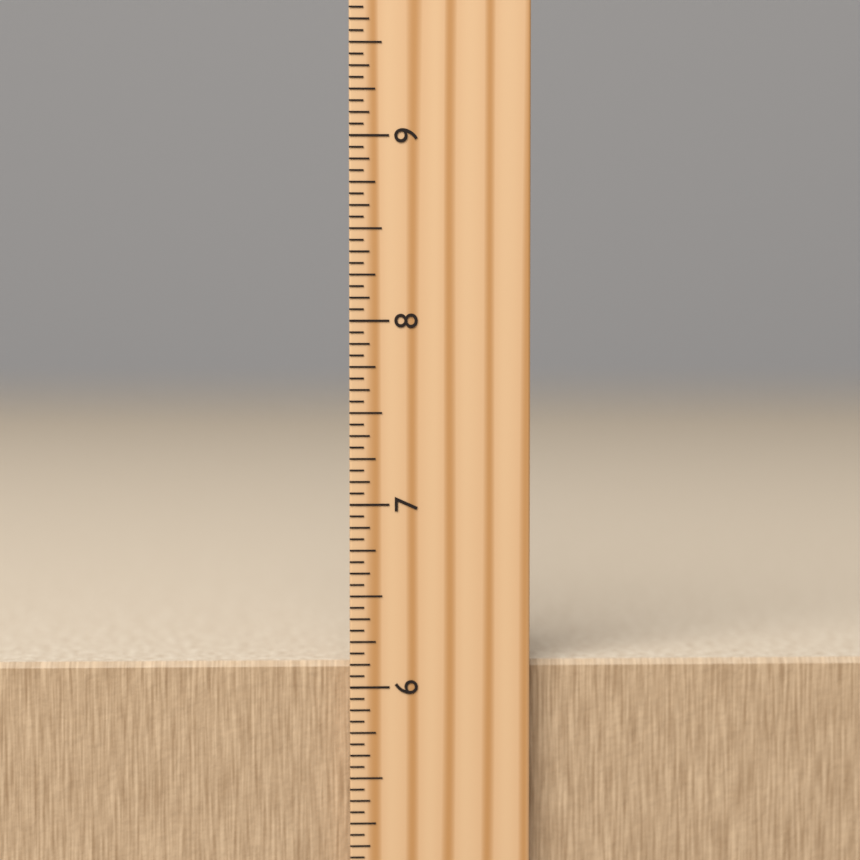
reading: 6.1250 inch
